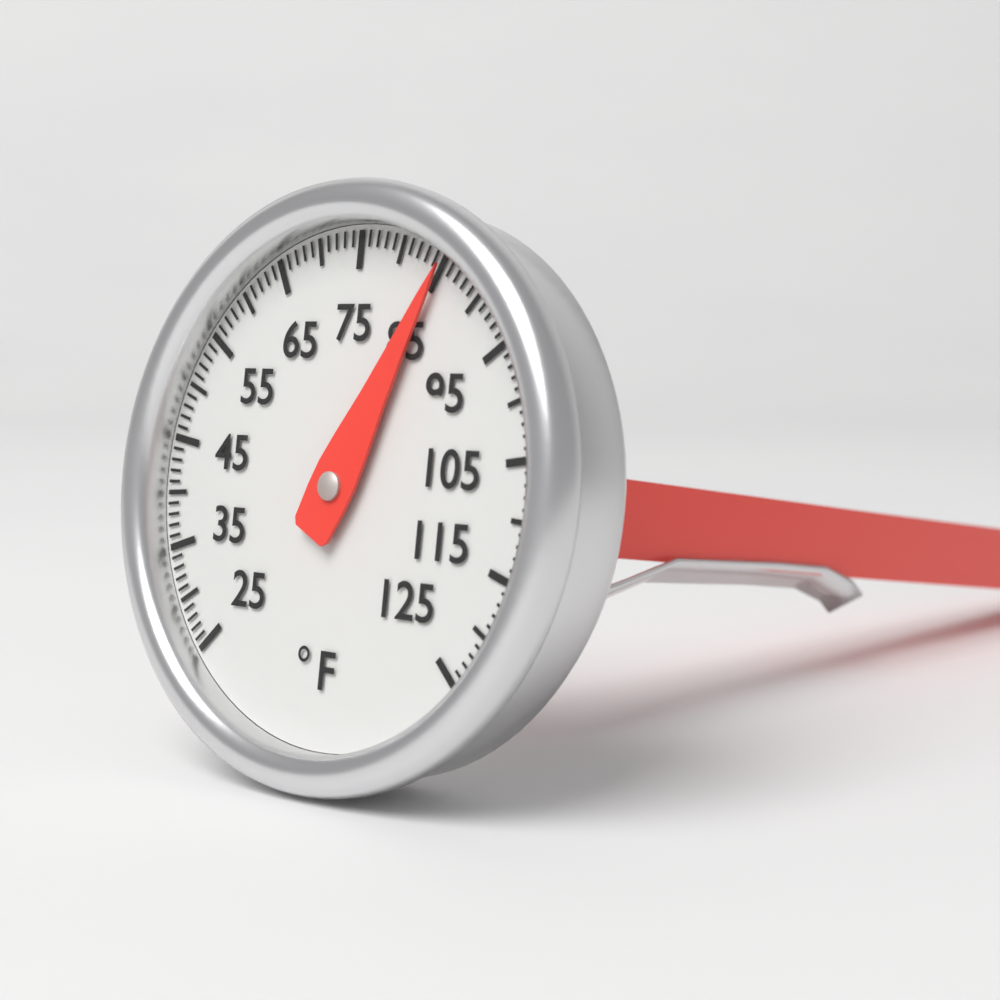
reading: 85 °F
